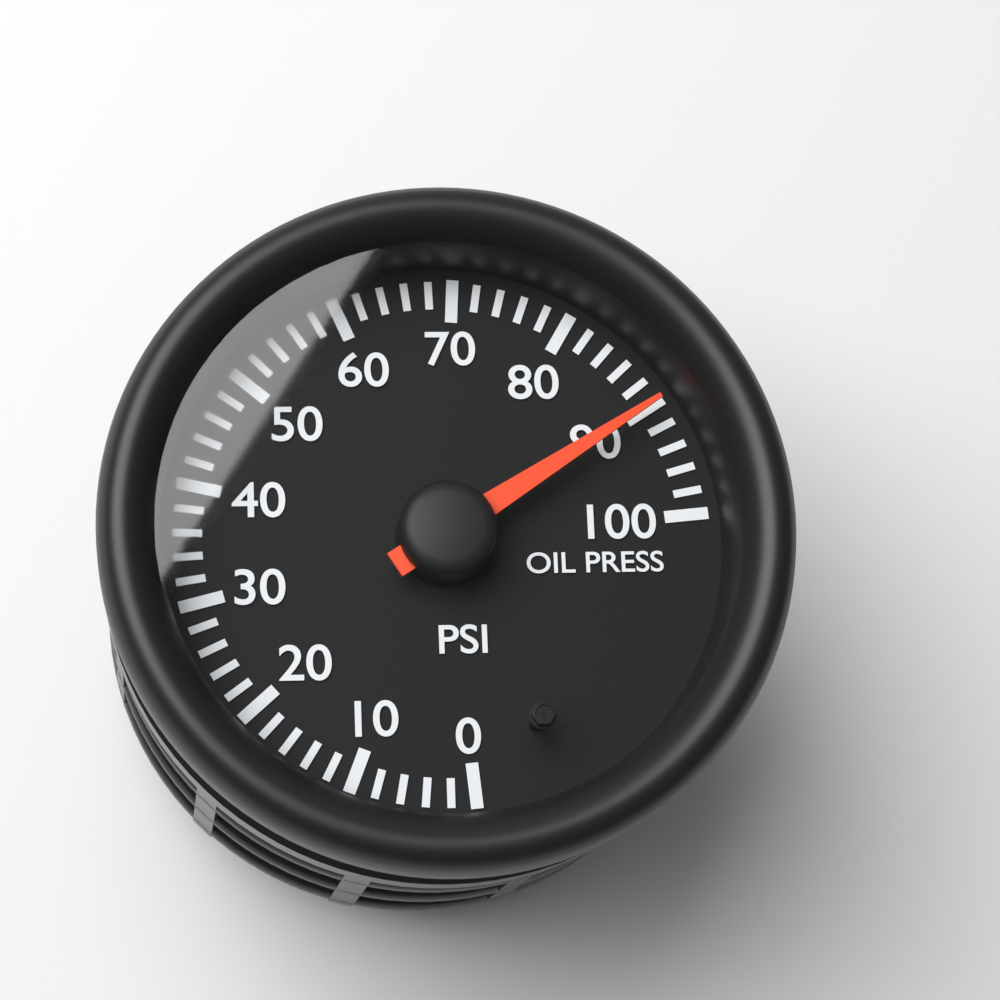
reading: 90 psi
